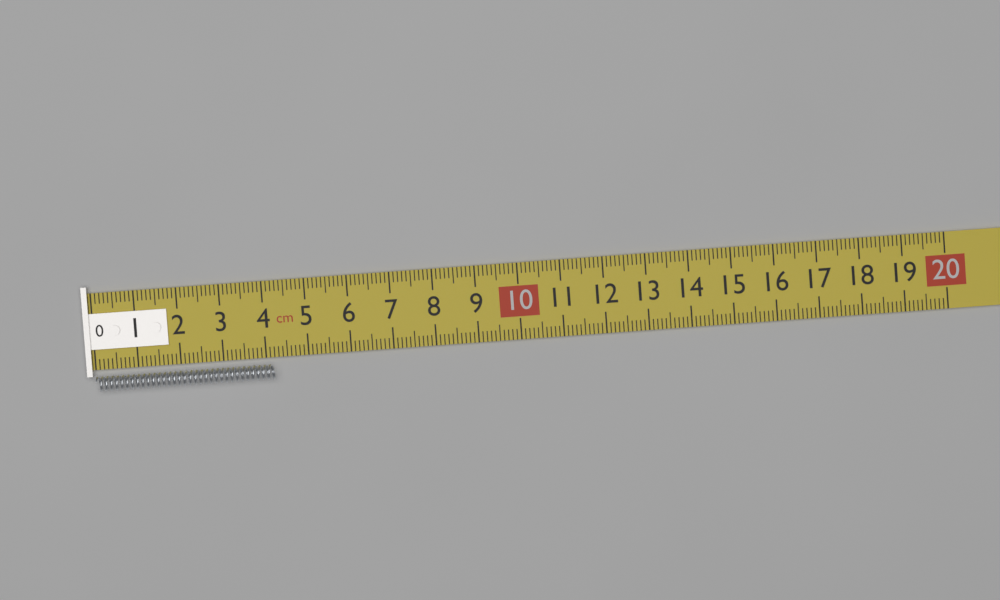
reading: 4.2 cm
